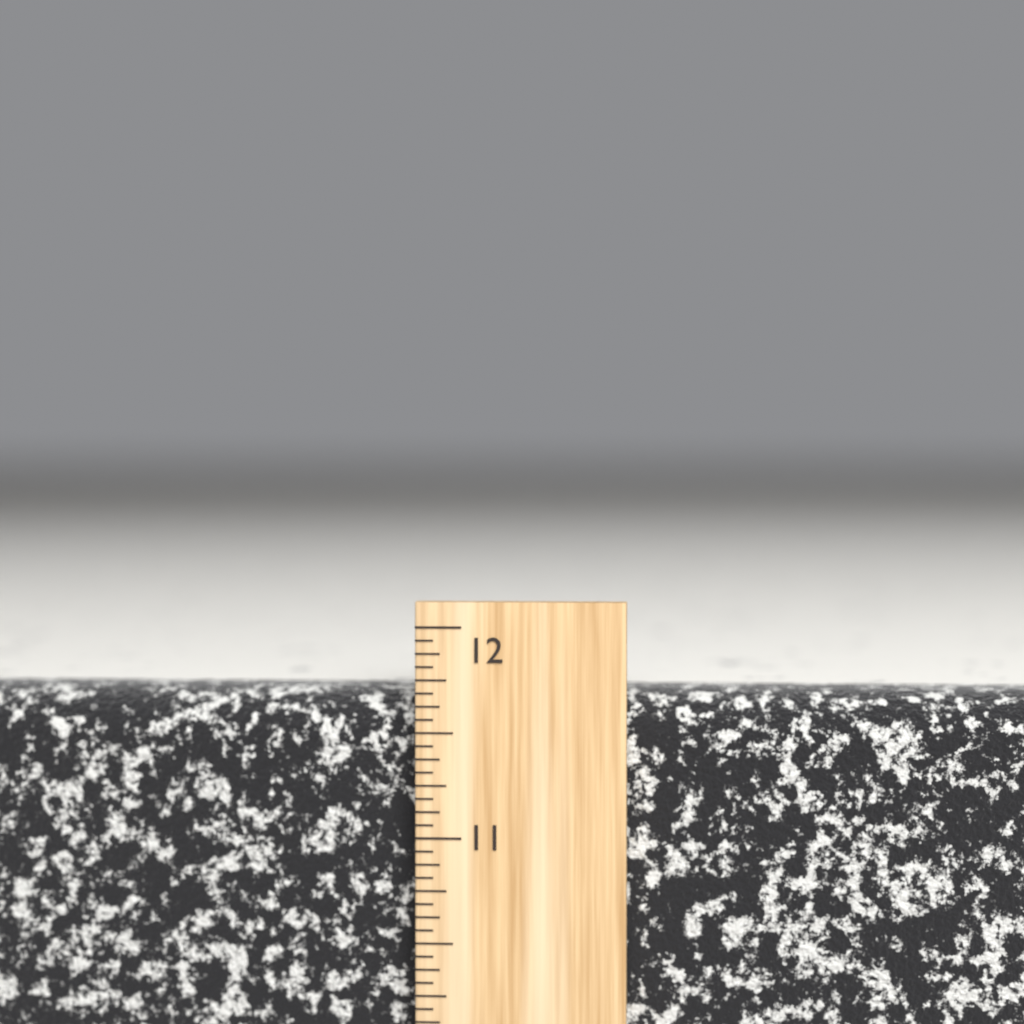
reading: 11.6875 inch
